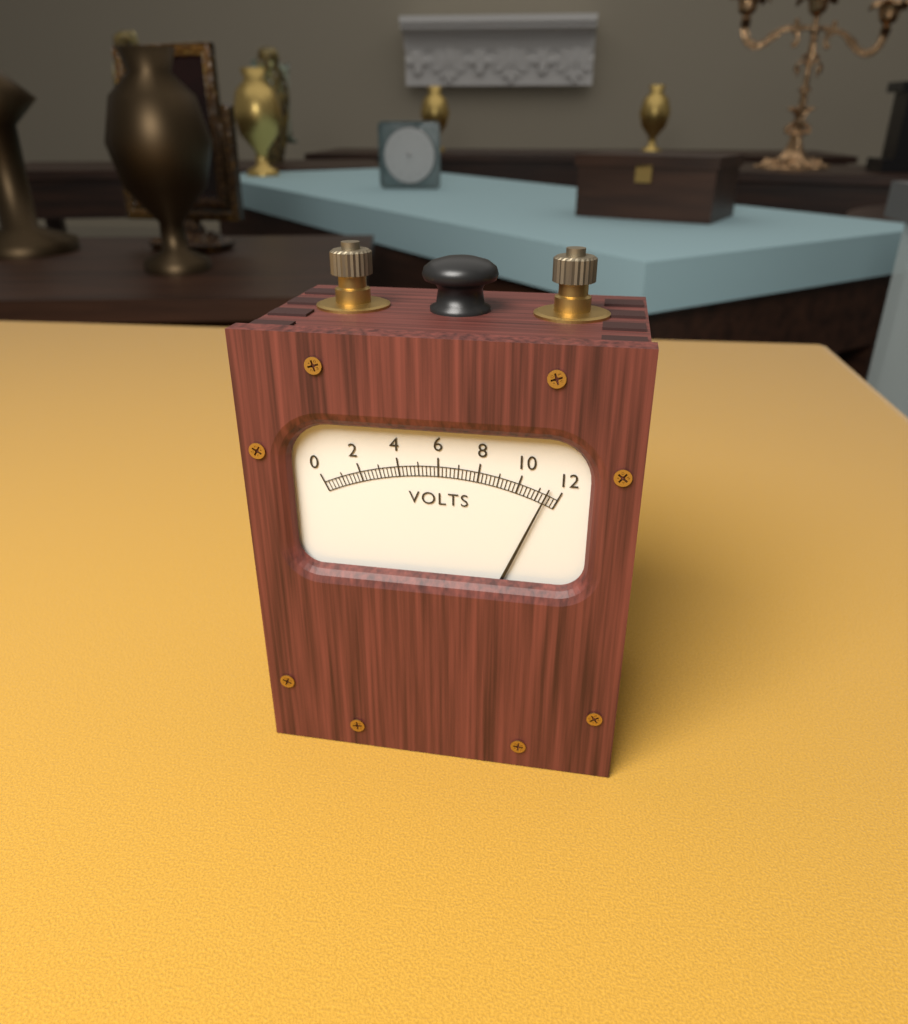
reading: 11.4 V
